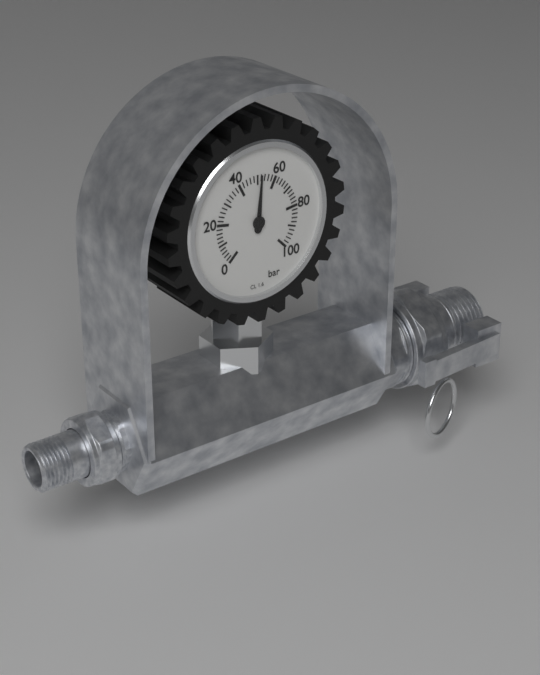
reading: 52 bar
